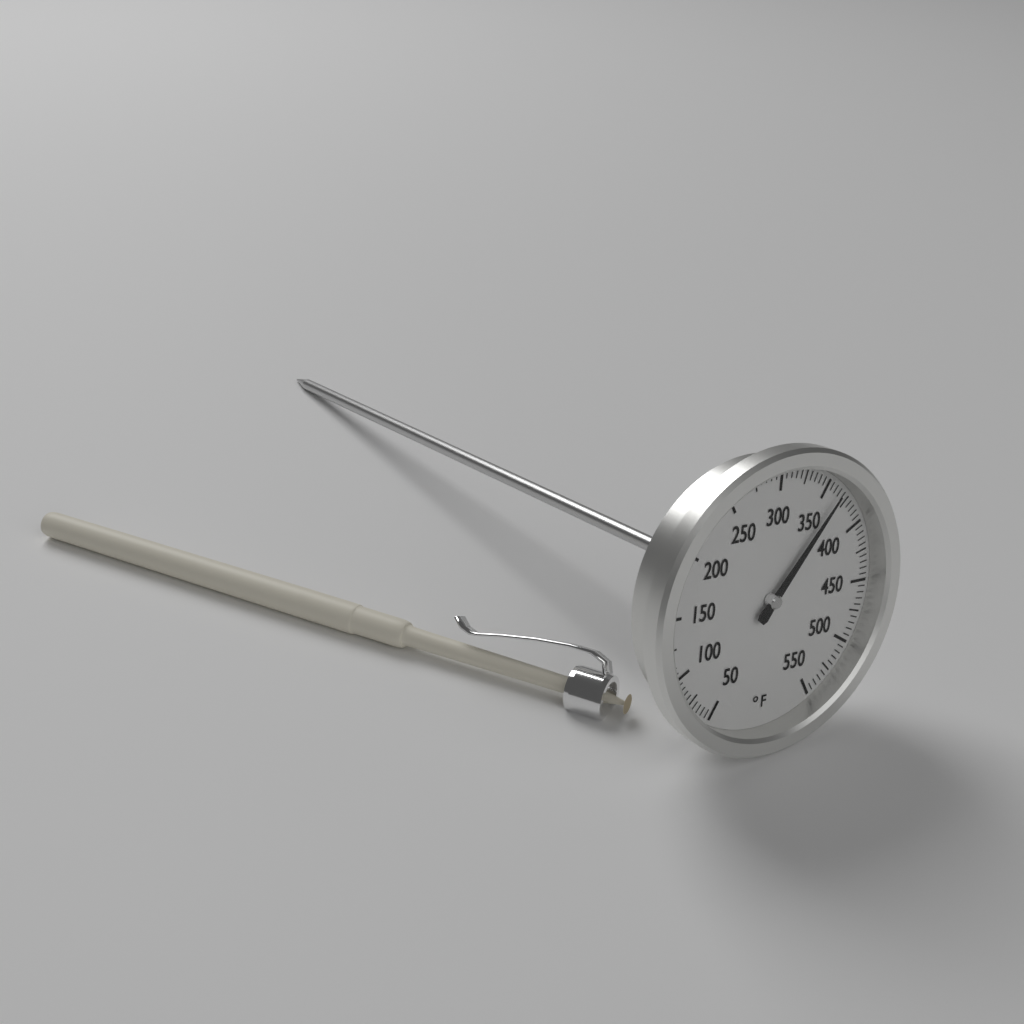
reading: 365 °F
